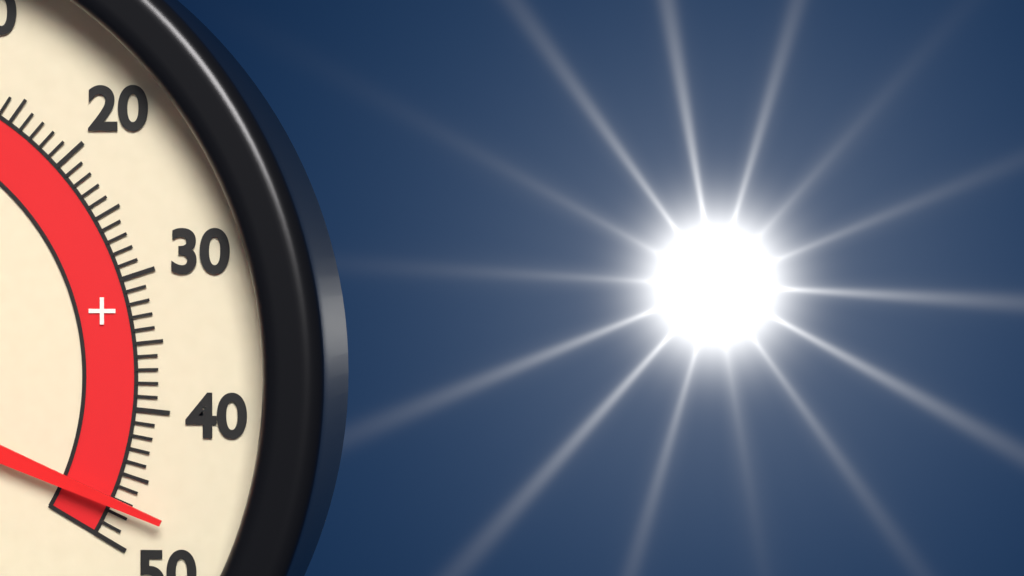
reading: 47 °C
